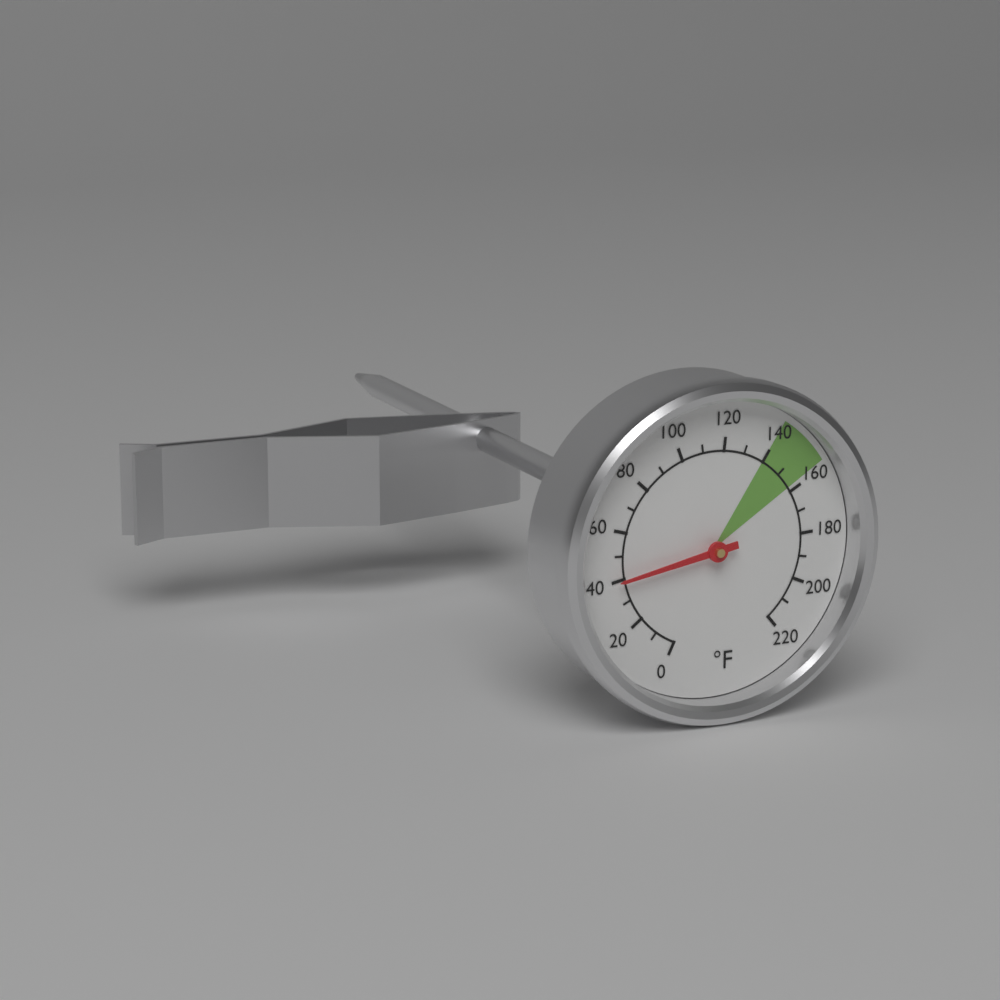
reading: 40 °F
